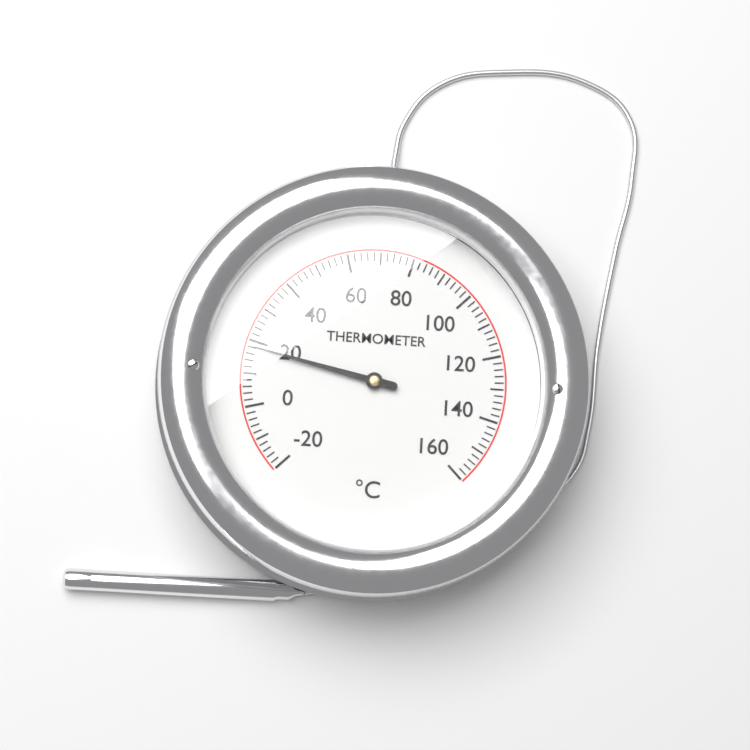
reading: 18 °C
